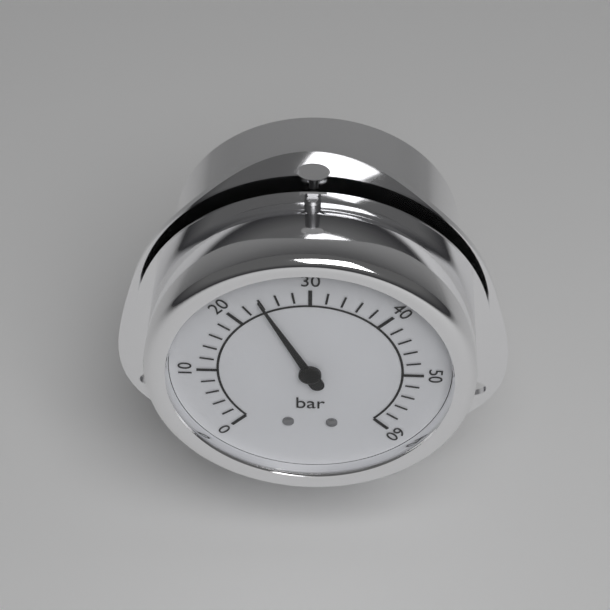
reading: 24 bar
